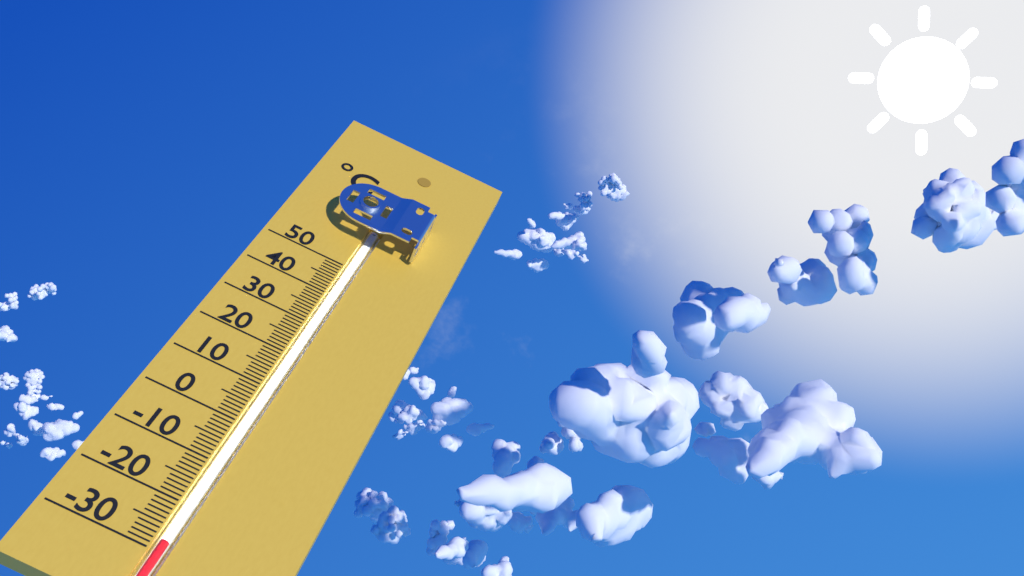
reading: -28 °C
